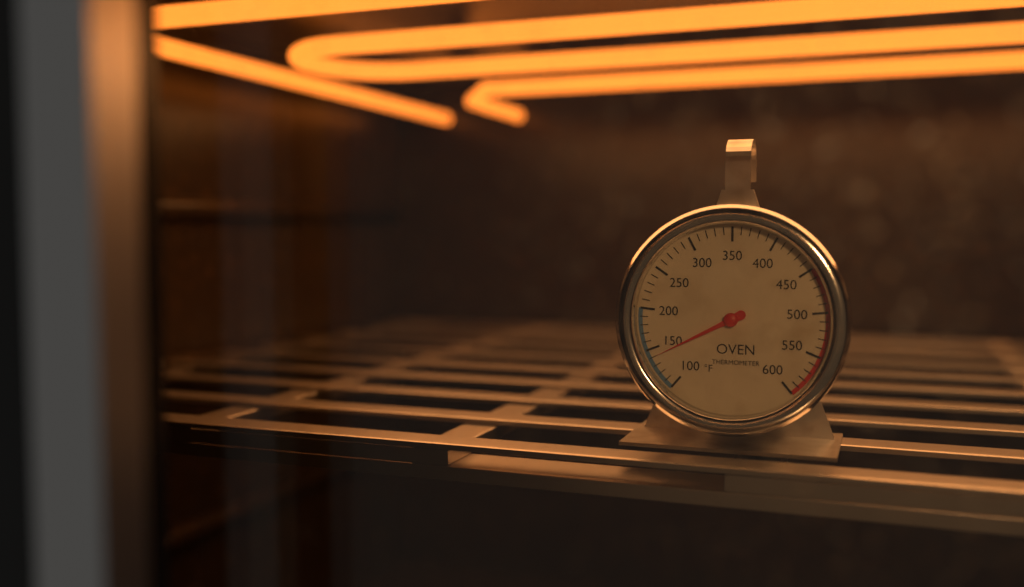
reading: 140 °F
